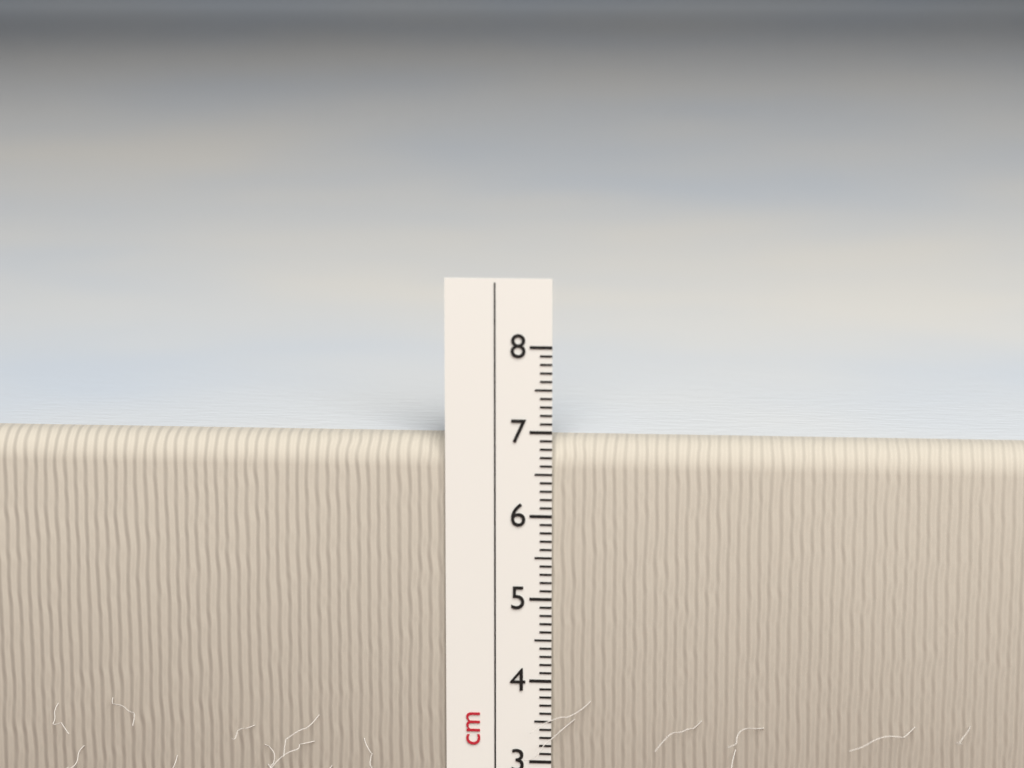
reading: 6.9 cm
